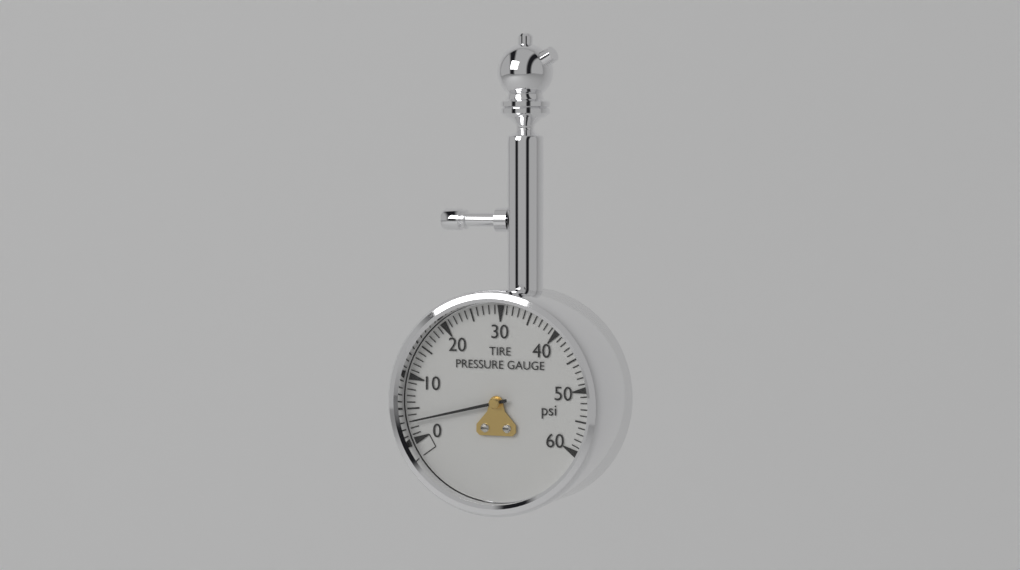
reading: 3 psi
